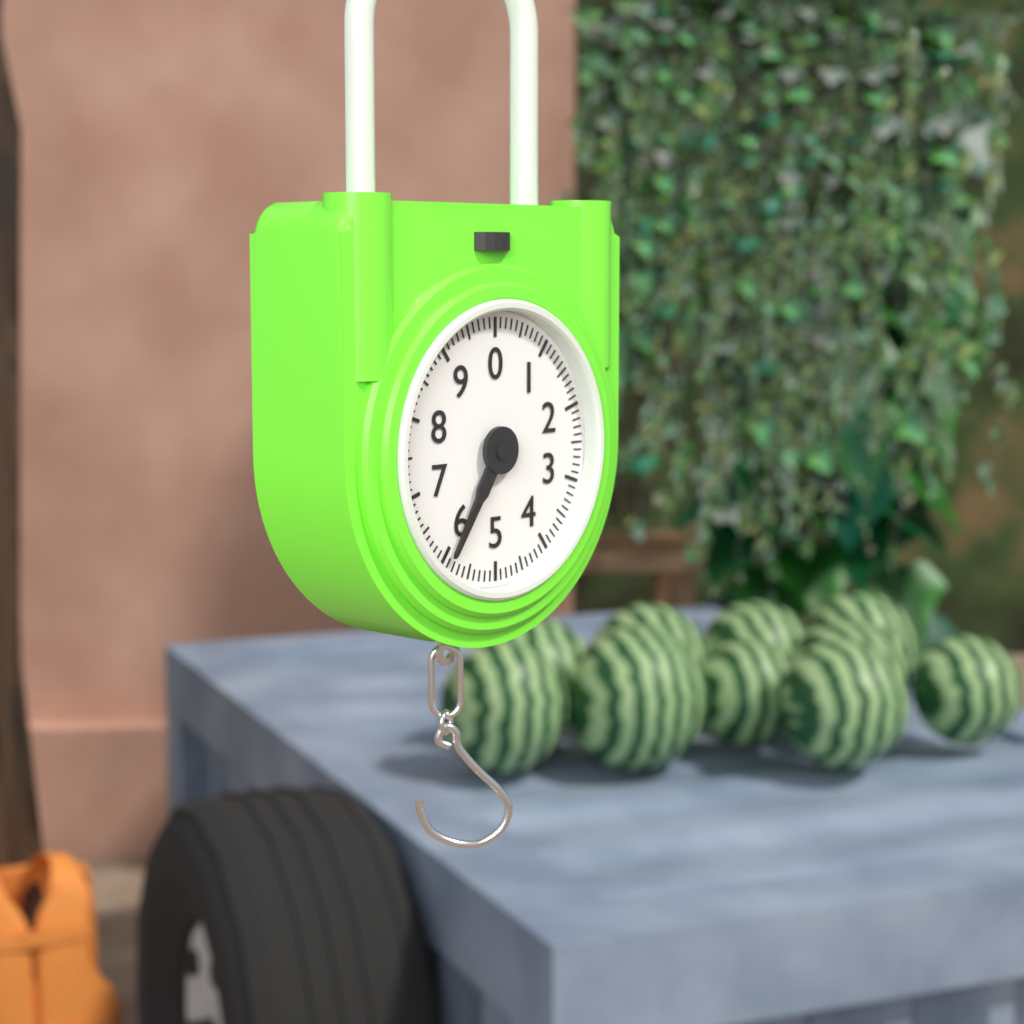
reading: 5.9 (no unit)
